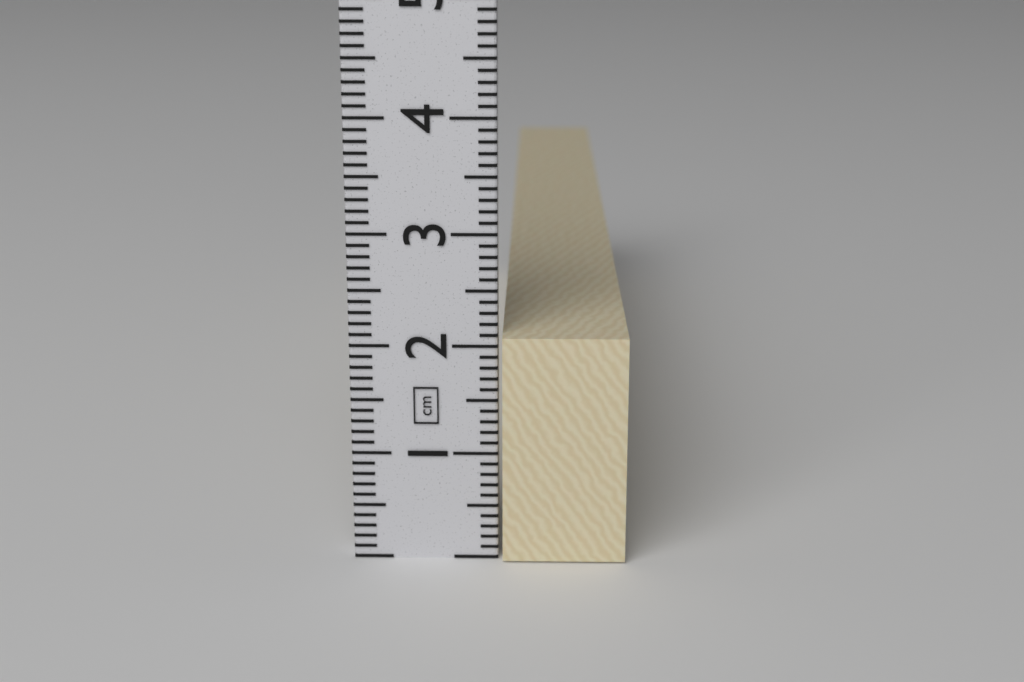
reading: 2.1 cm
